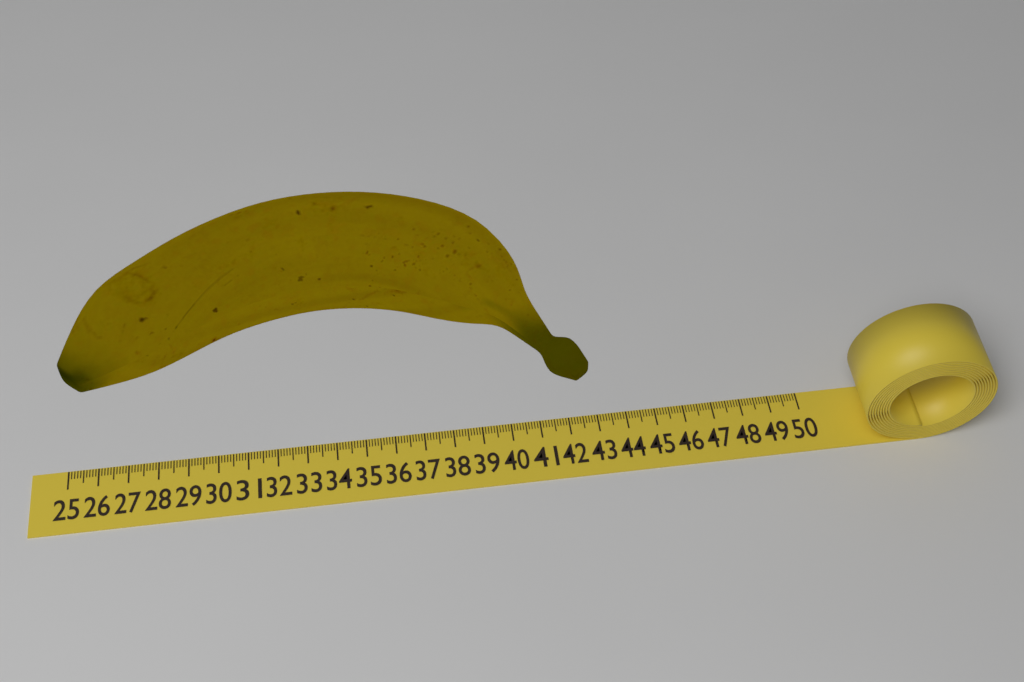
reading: 42.7 (no unit)
